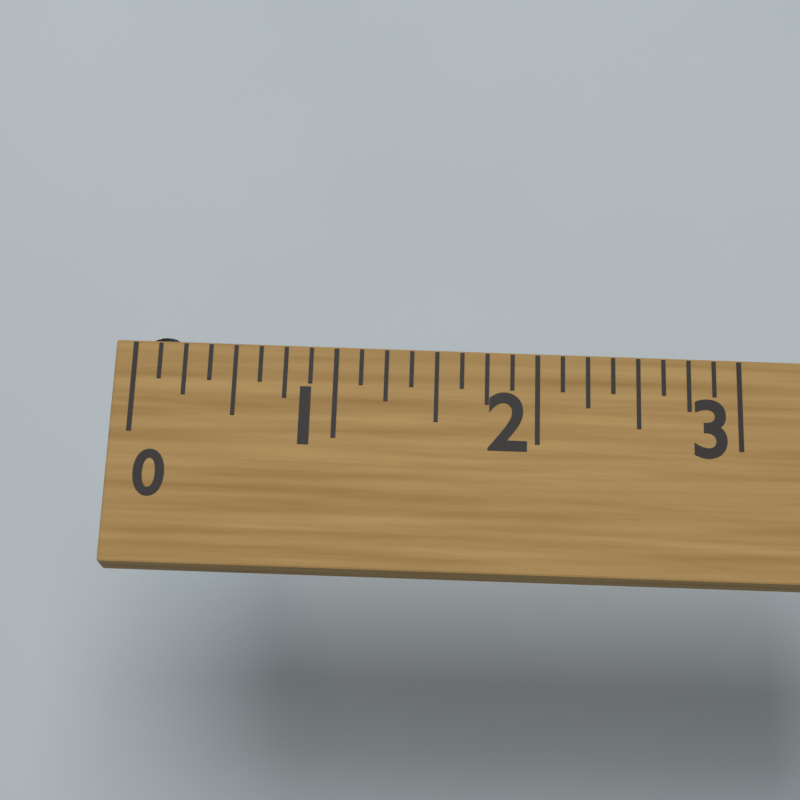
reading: 0.250 (no unit)
